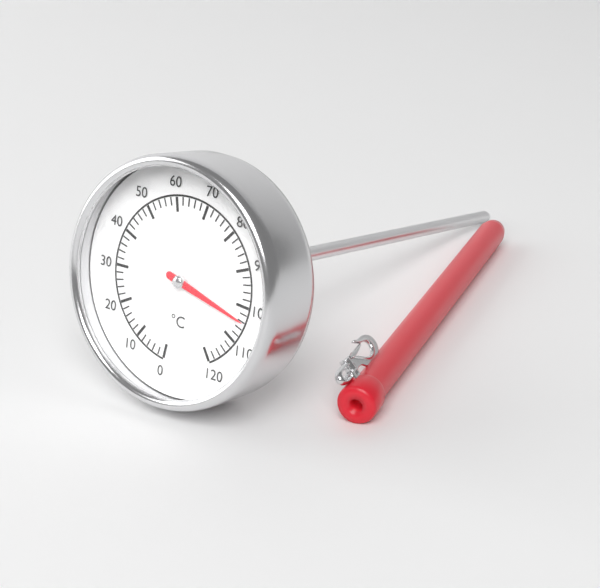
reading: 104 °C
